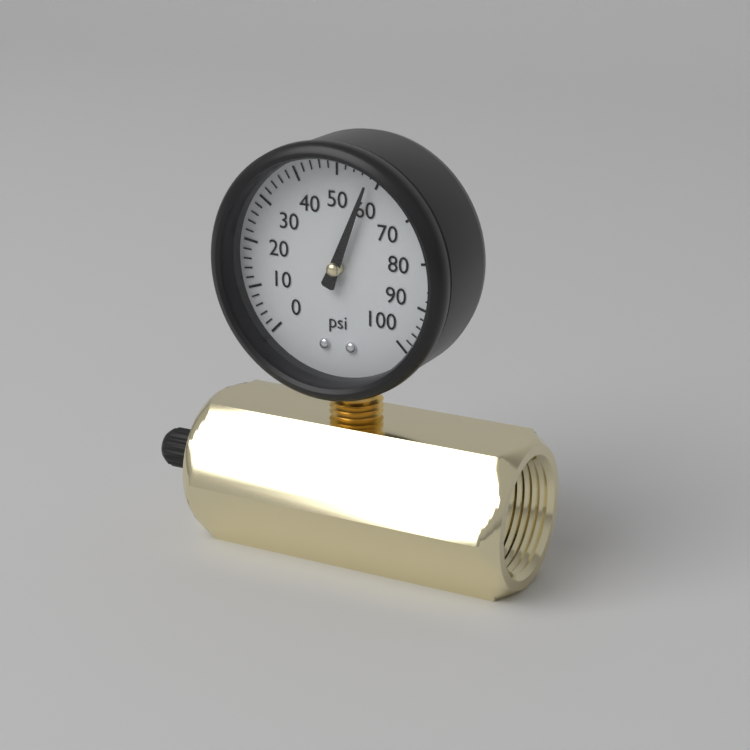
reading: 58 psi
